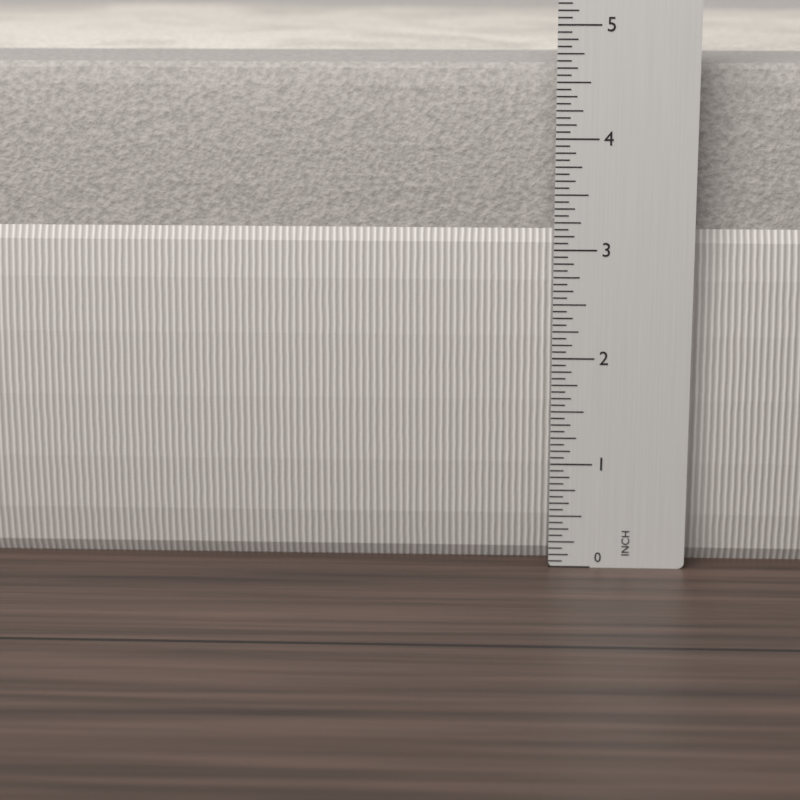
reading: 4.6250 in
